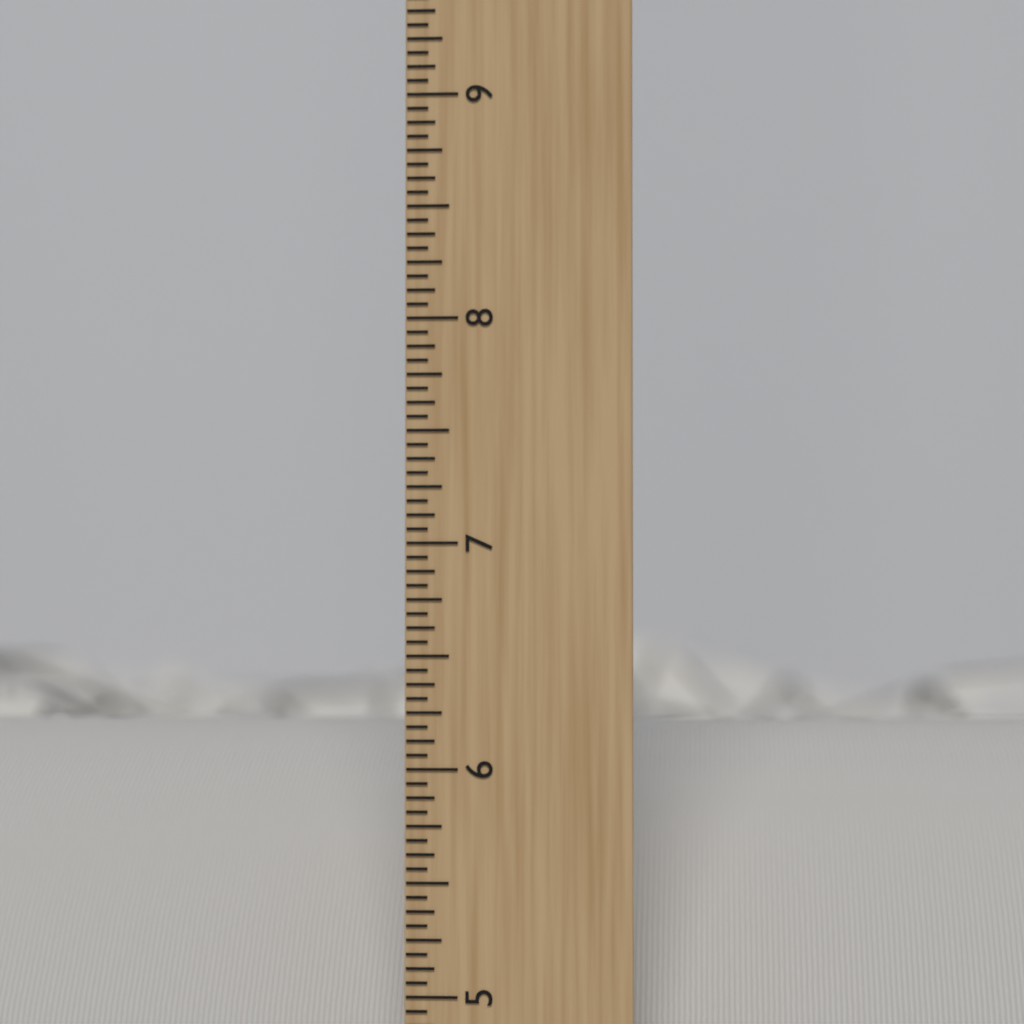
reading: 6.1250 inch
